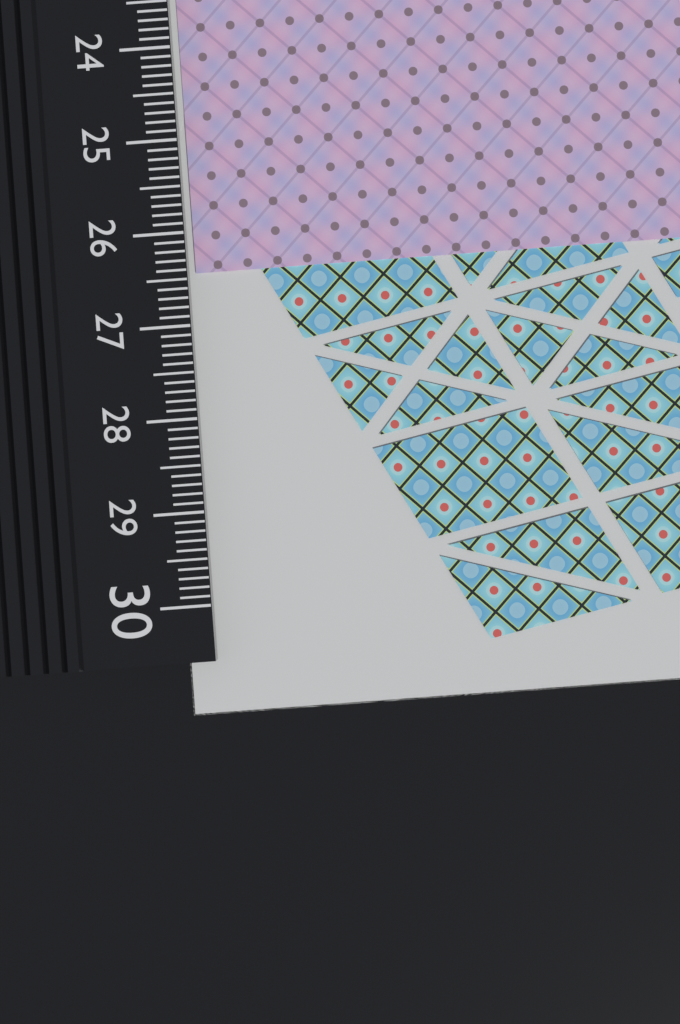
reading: 26.4 cm
